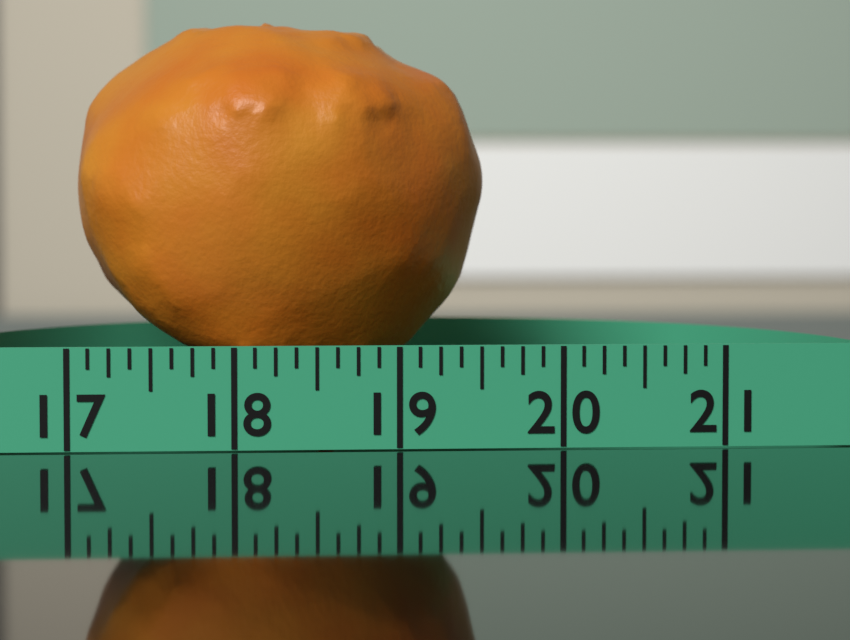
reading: 19.625 (no unit)
